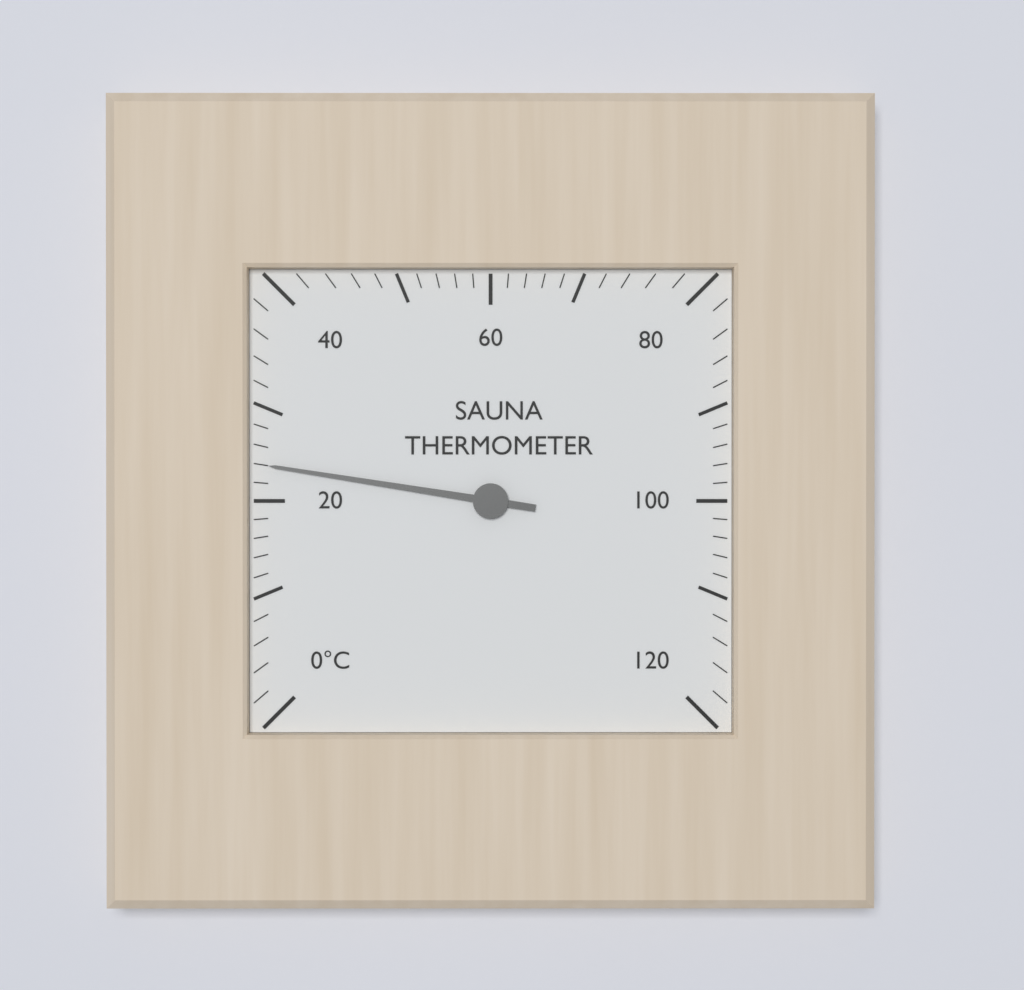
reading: 24 °C
